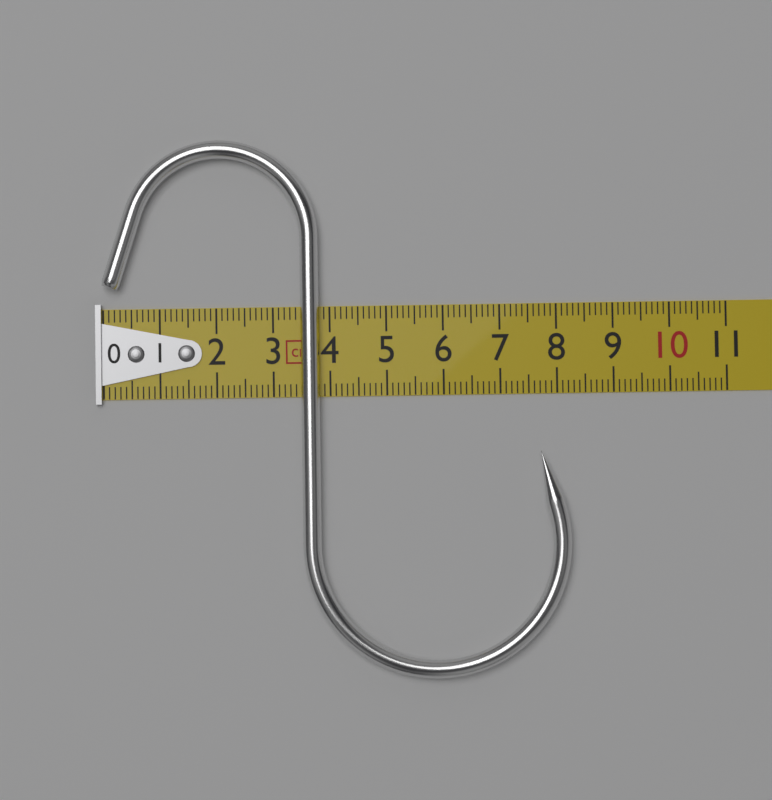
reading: 8.2 cm
